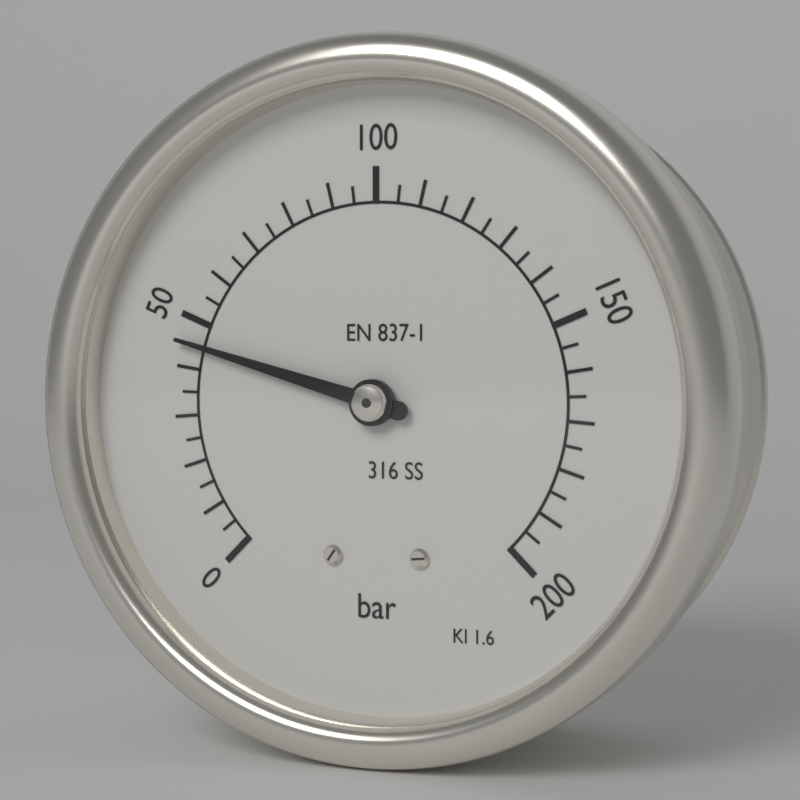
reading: 45 bar
